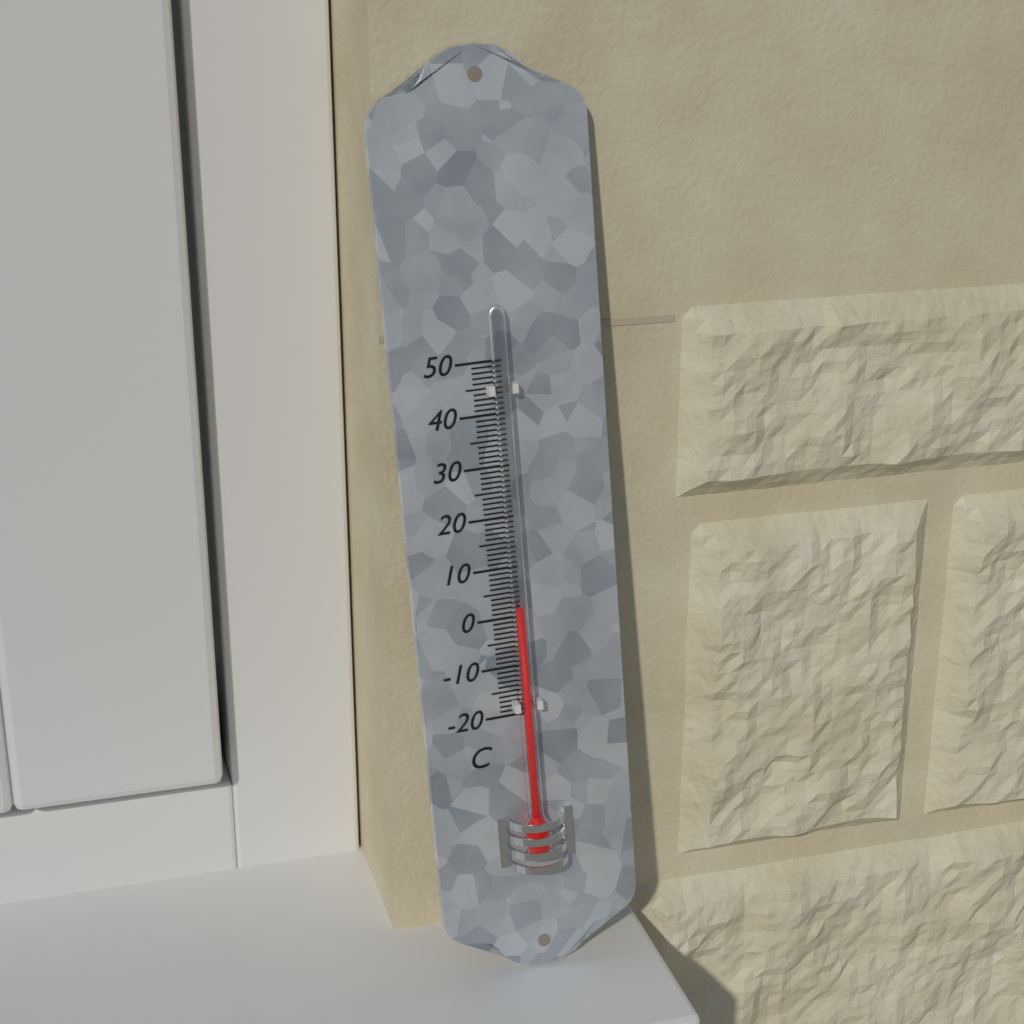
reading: 2 °C
